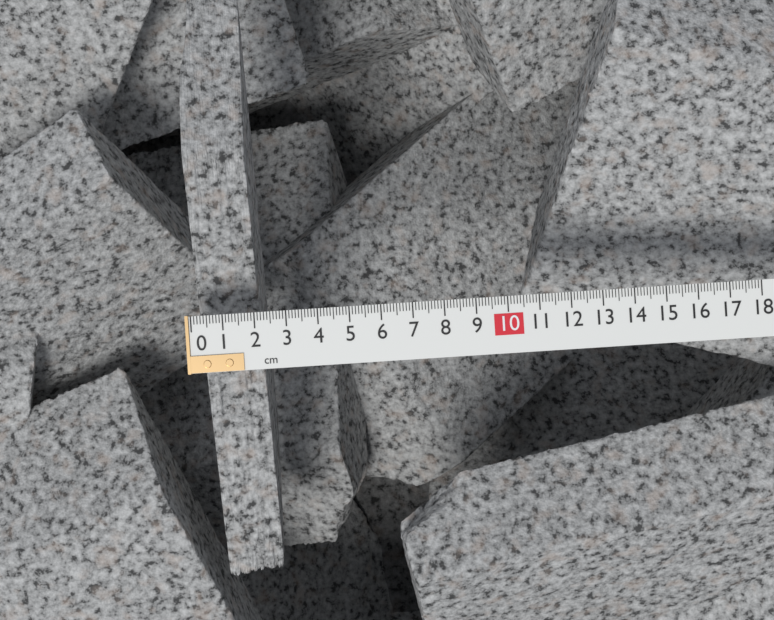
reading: 2.0 cm
